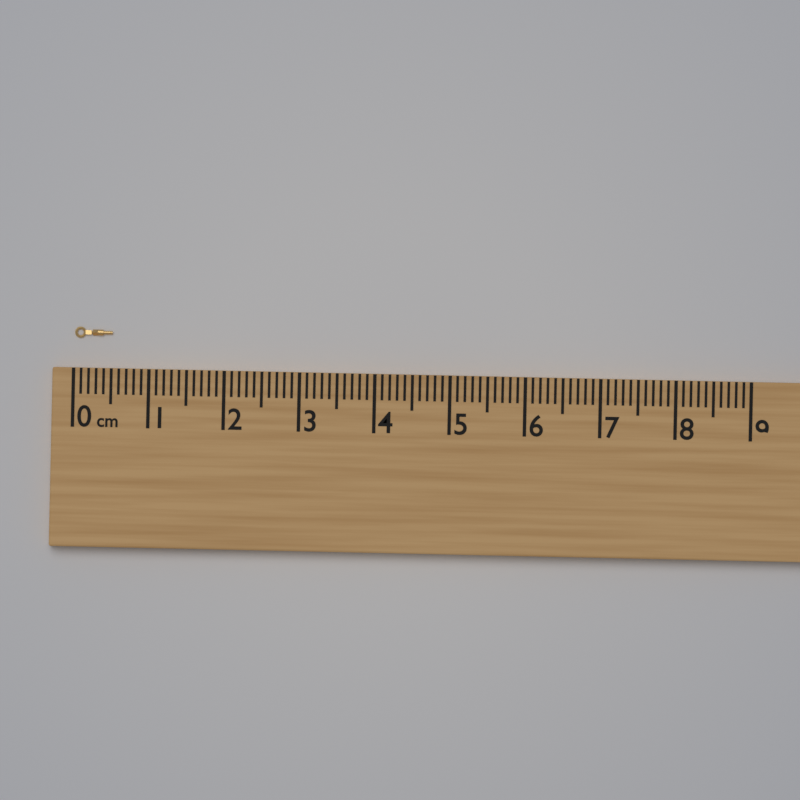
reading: 0.5 cm
